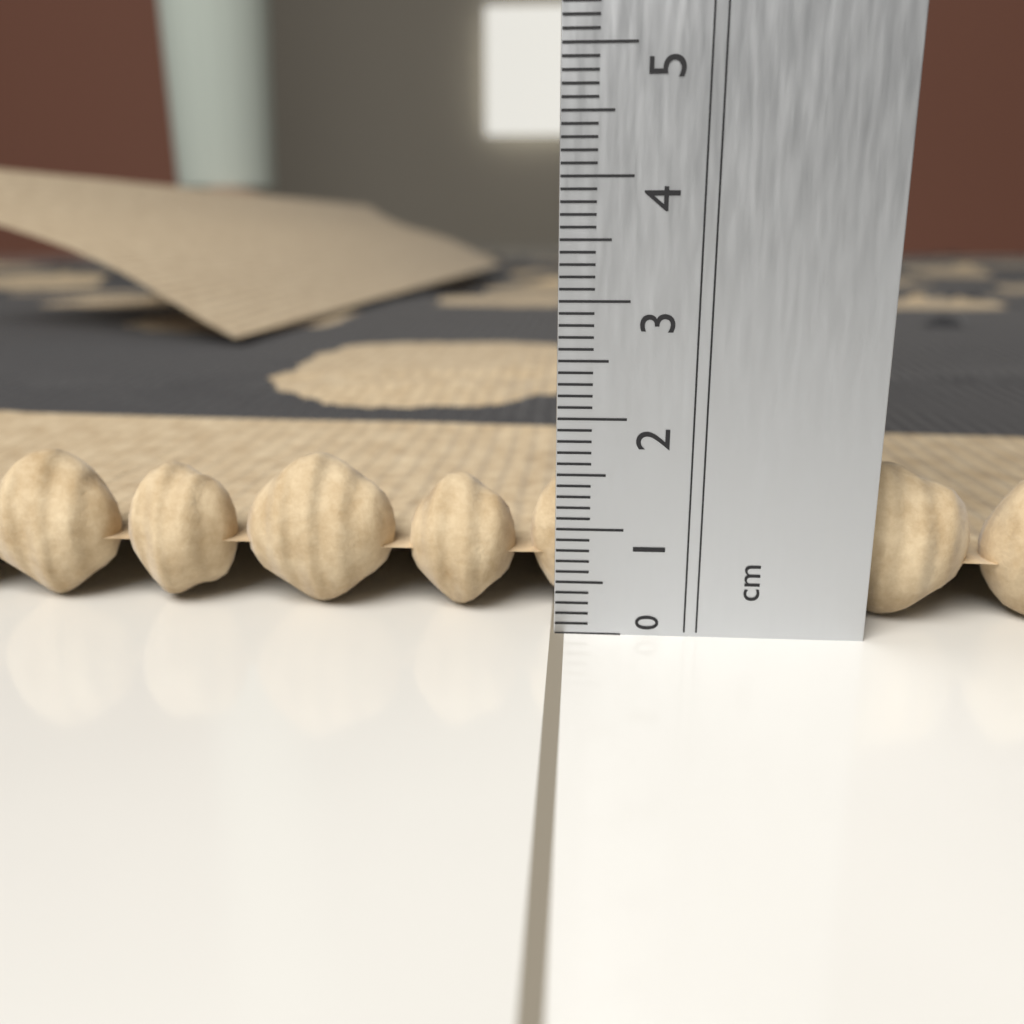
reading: 1.5 cm
